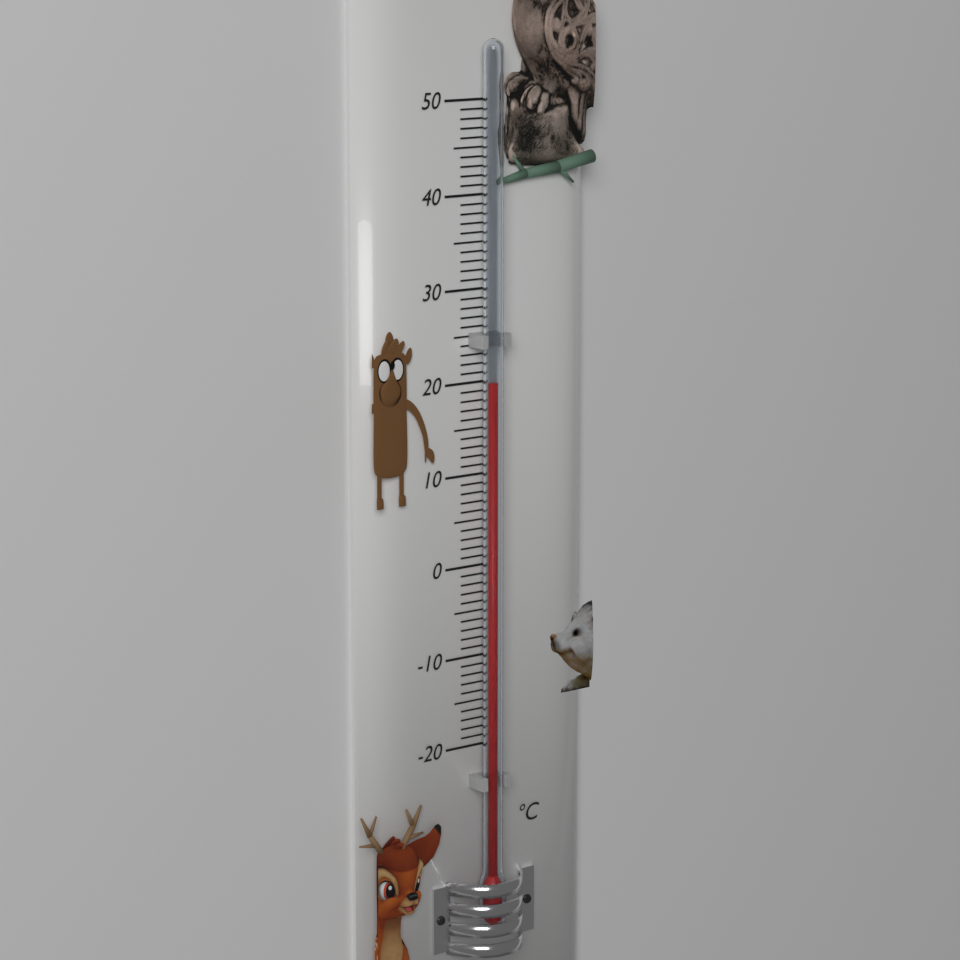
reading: 20 °C
